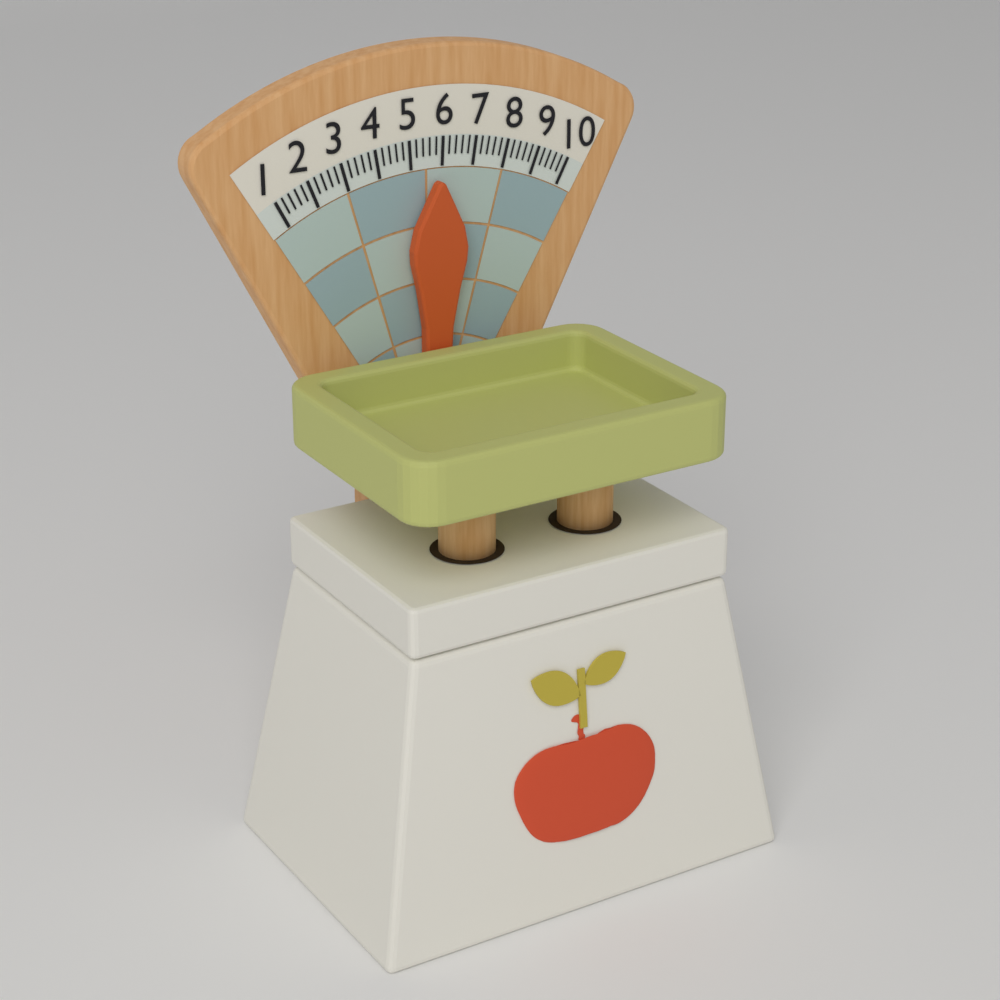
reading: 5.8 (no unit)
